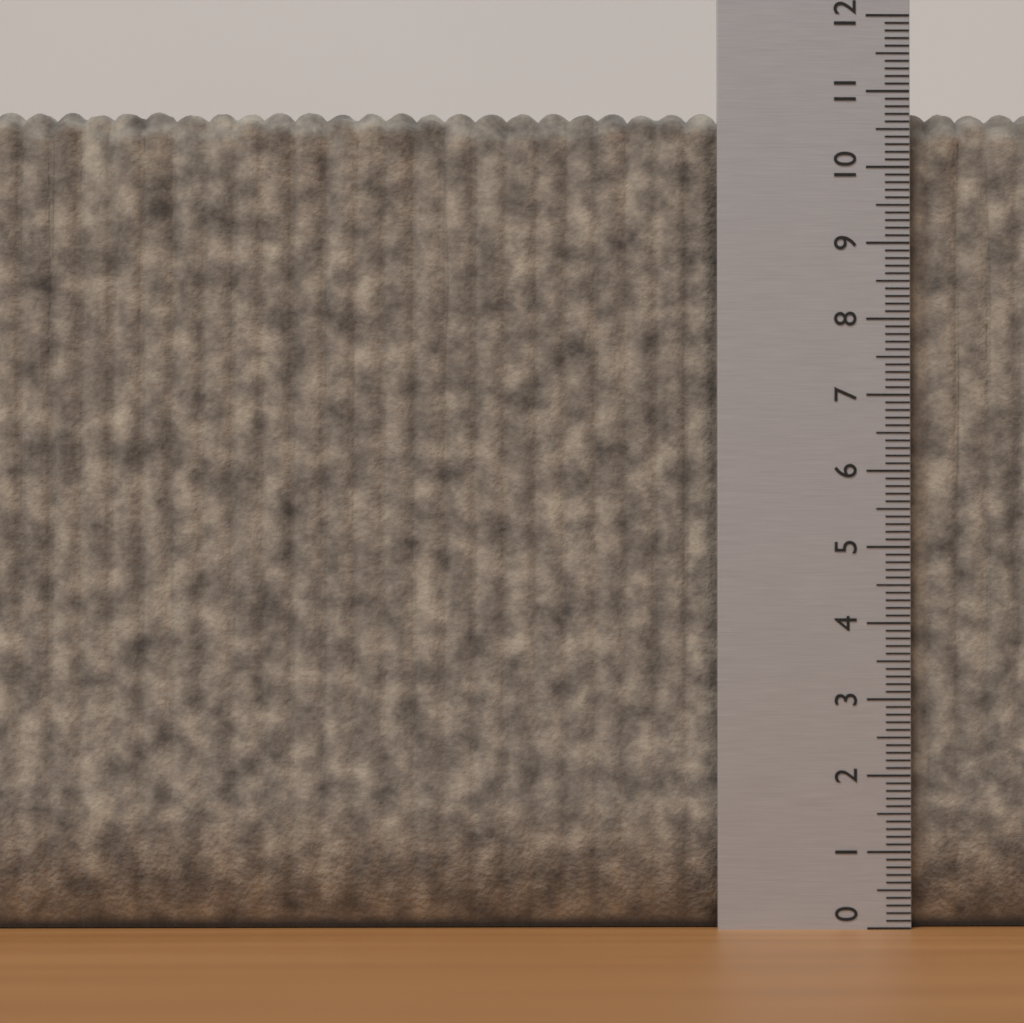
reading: 10.8 (no unit)
